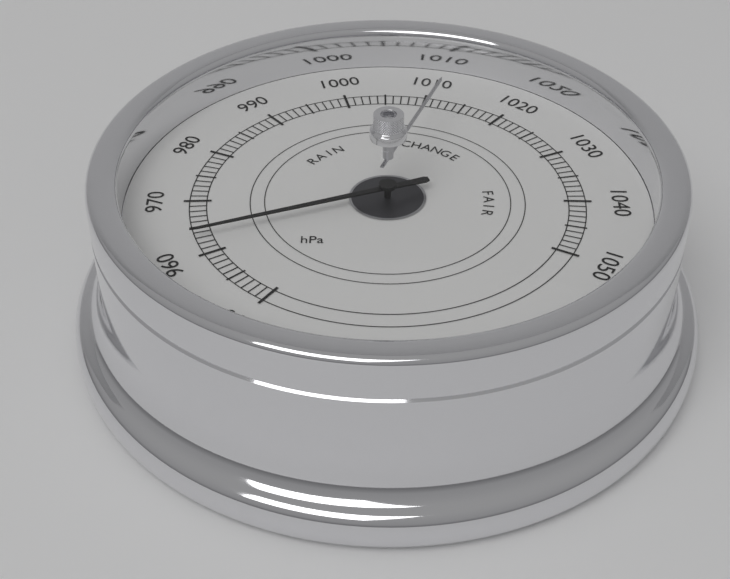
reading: 963 hPa
